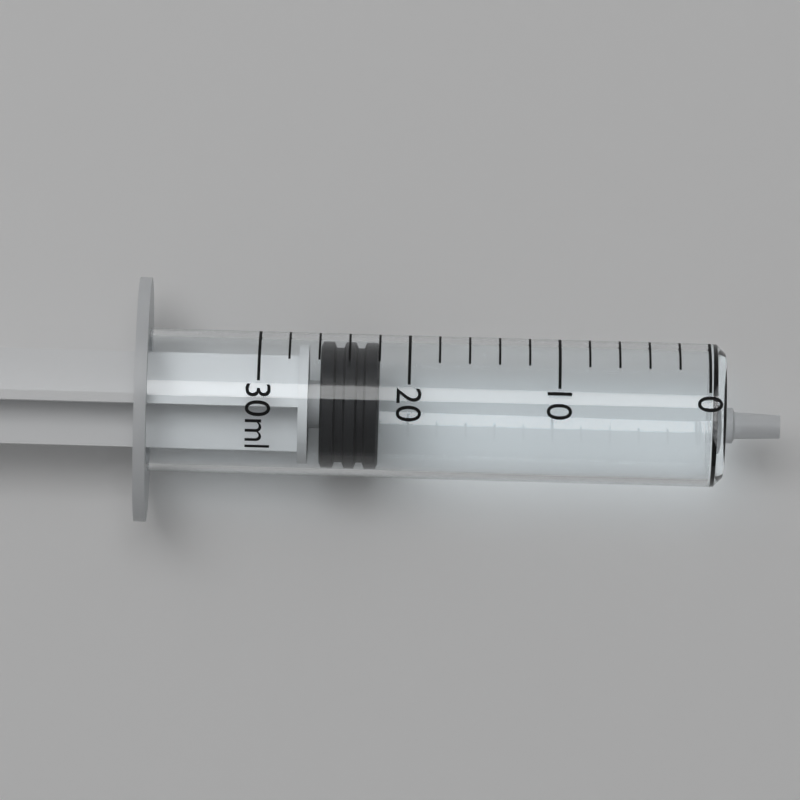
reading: 22 ml
